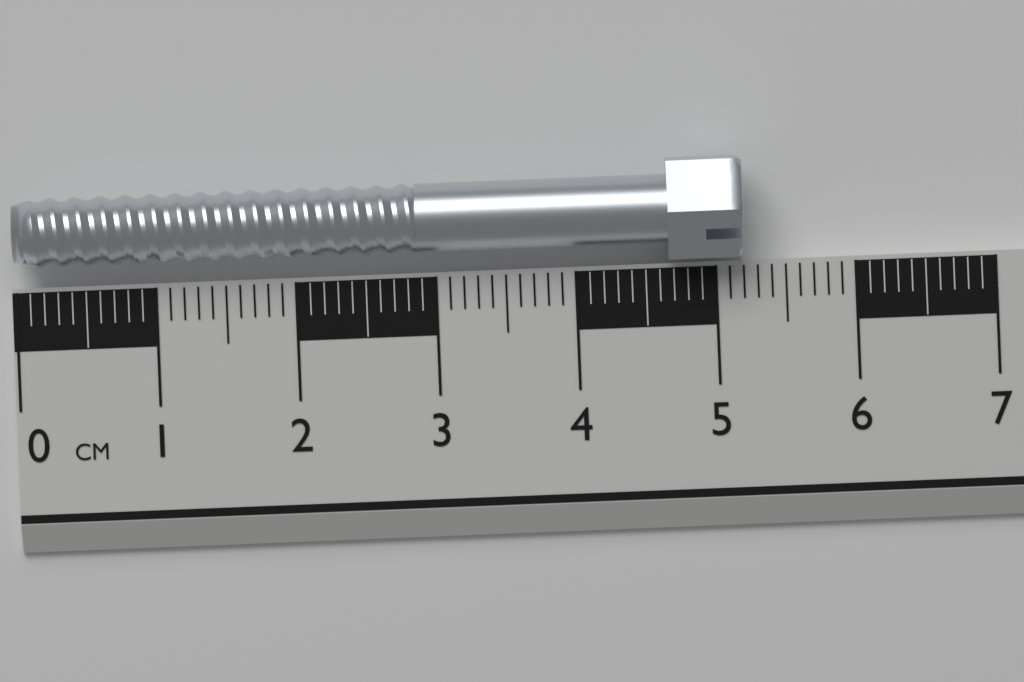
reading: 5.2 cm
